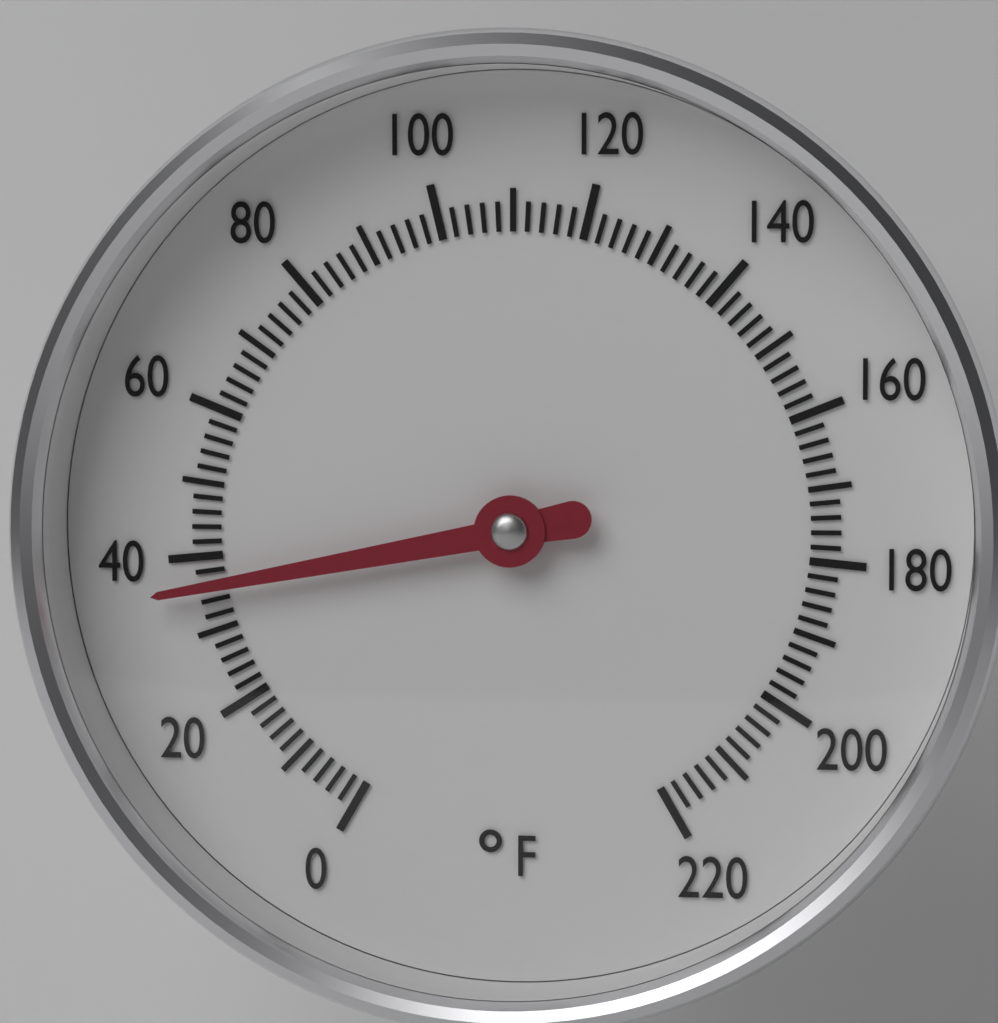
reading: 36 °F
